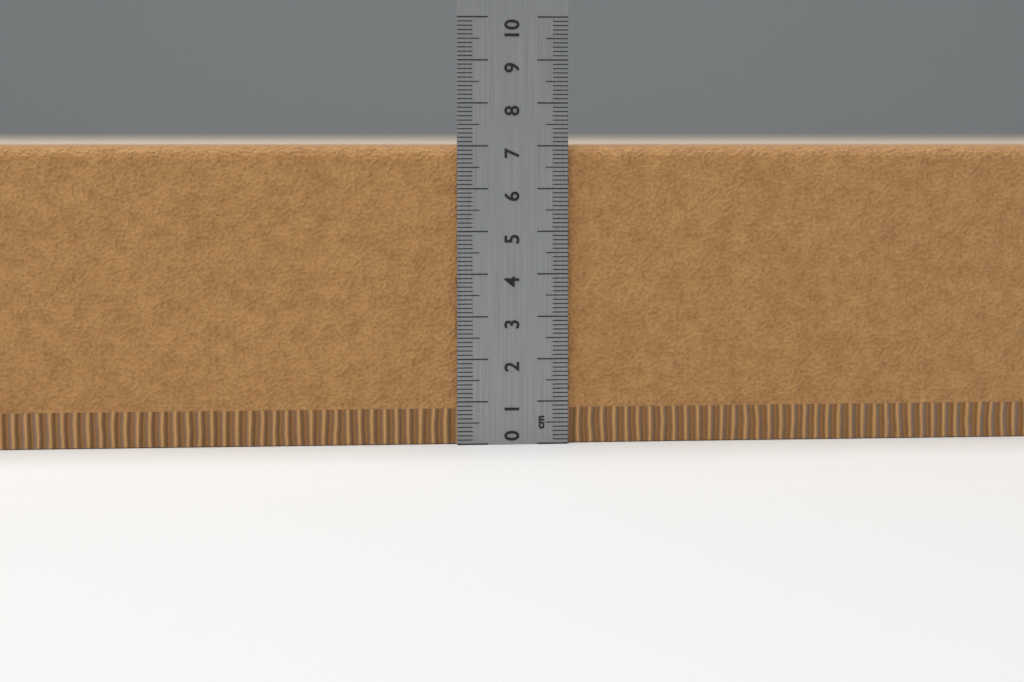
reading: 7.0 cm
